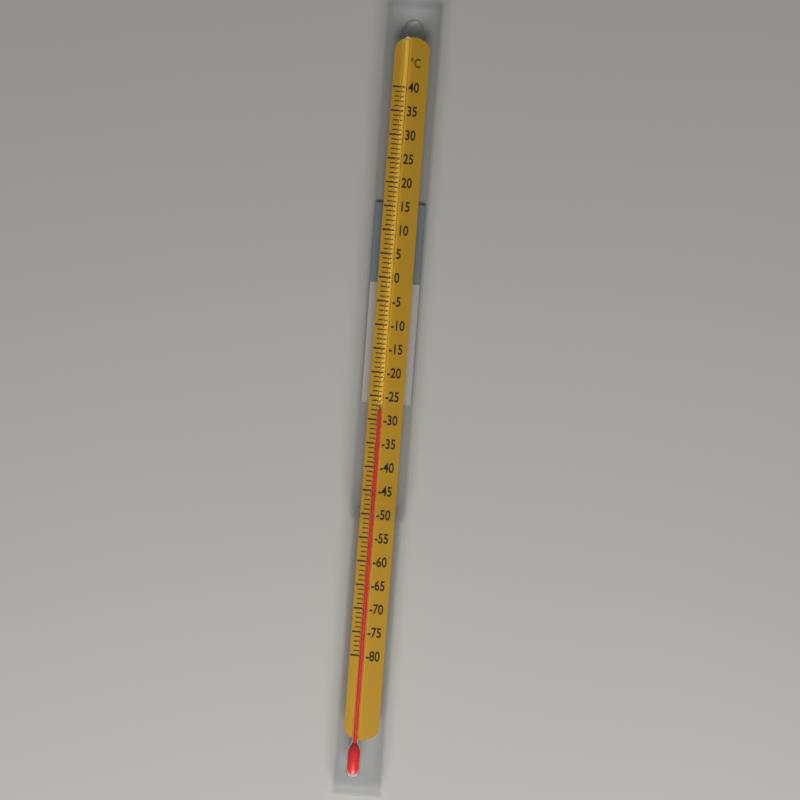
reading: -28 °C
